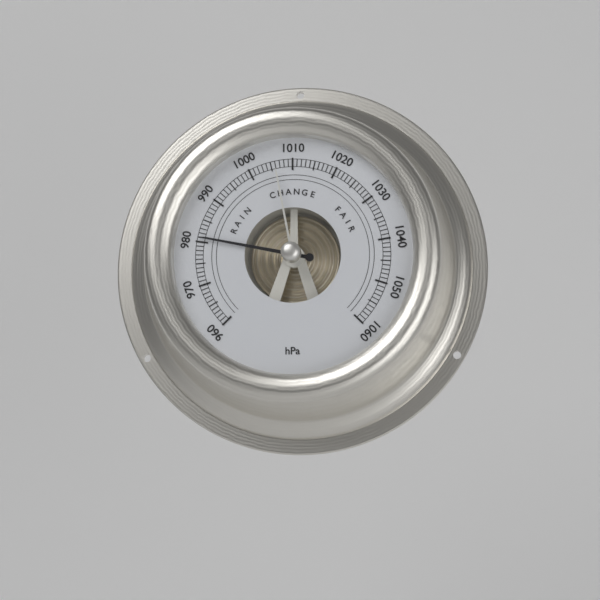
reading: 981 hPa
